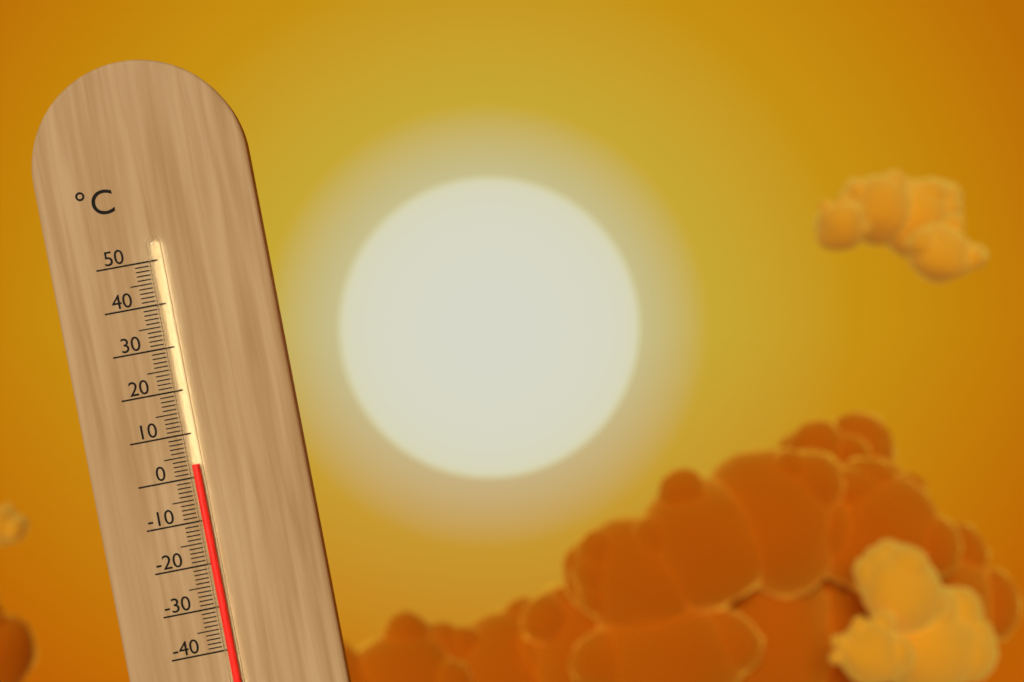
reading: 3 °C
